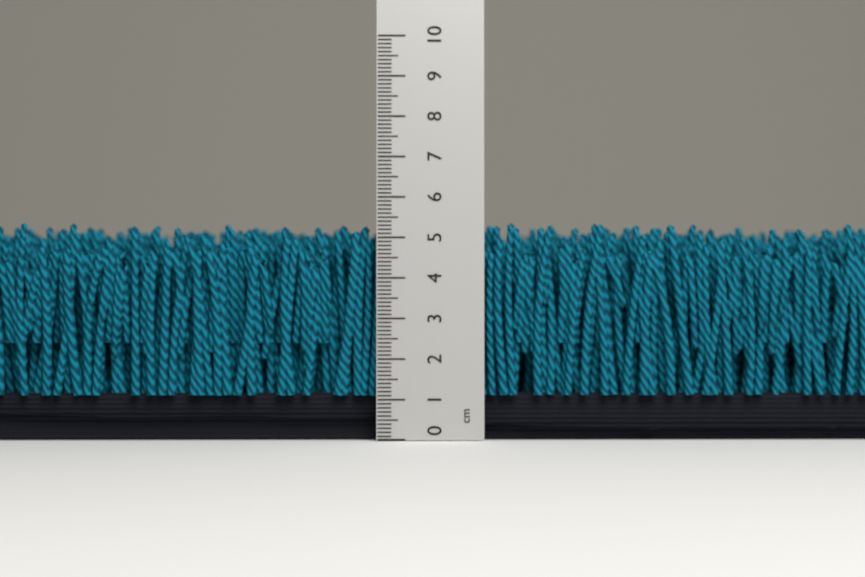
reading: 5.4 cm
